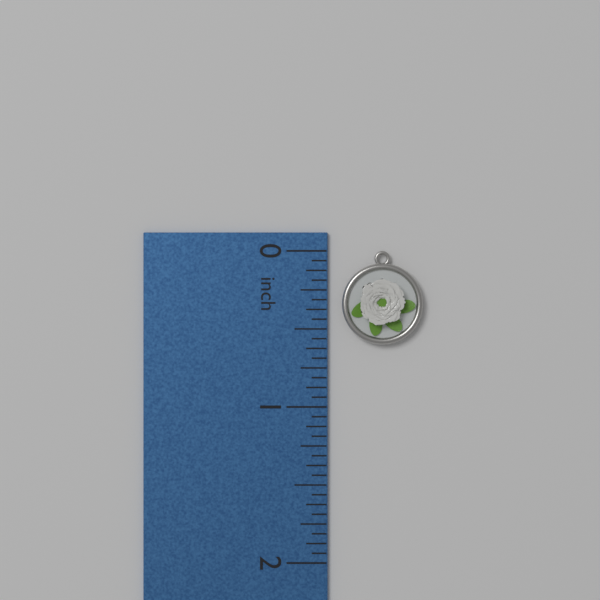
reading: 0.6000 inch
